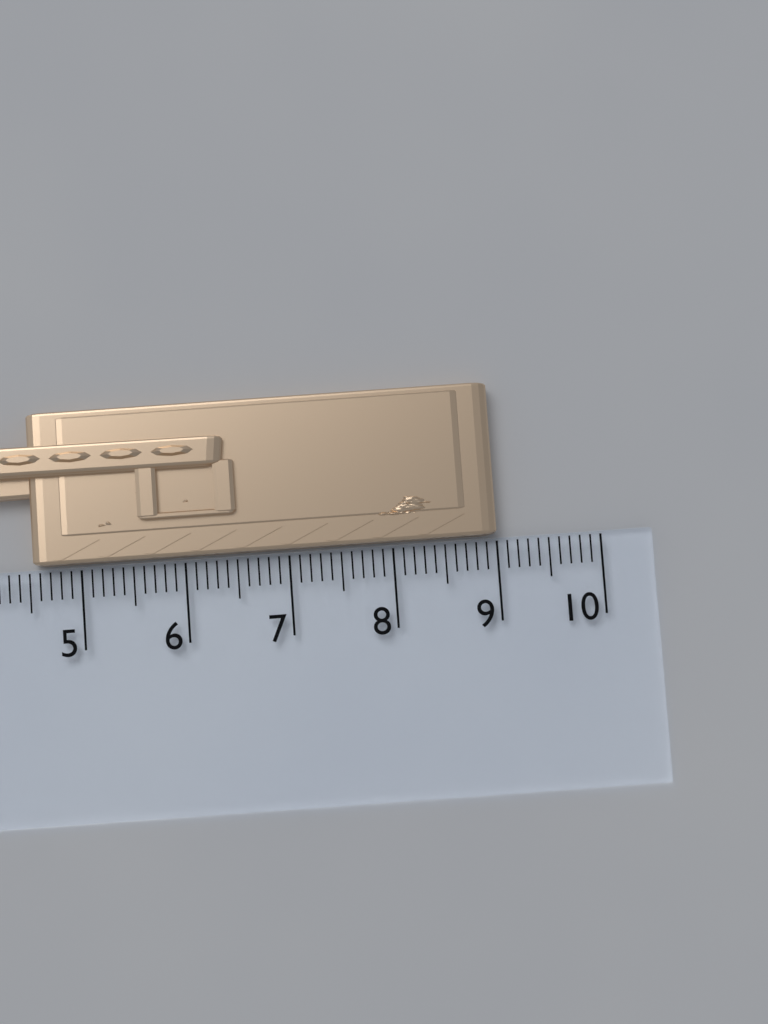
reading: 9.0 cm
